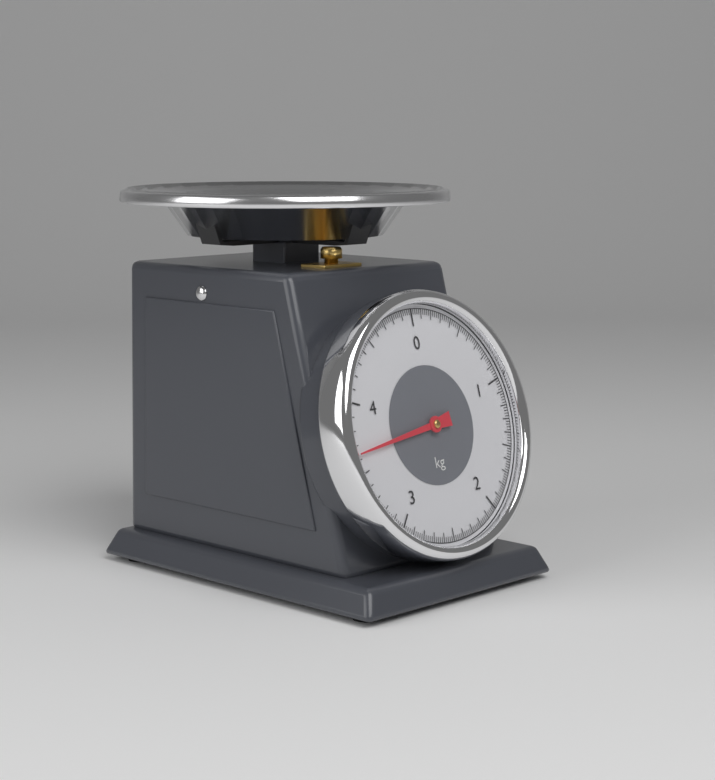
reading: 3.64 kg
